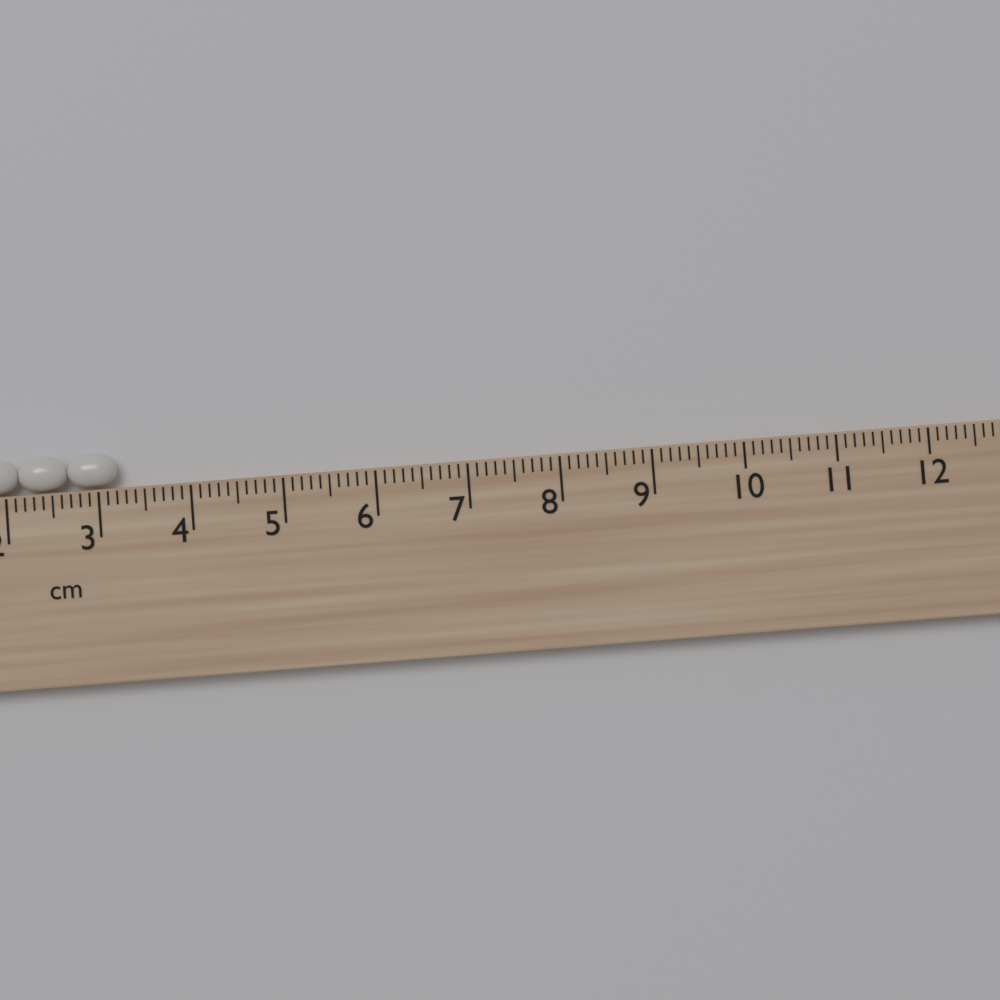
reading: 3.2 cm
